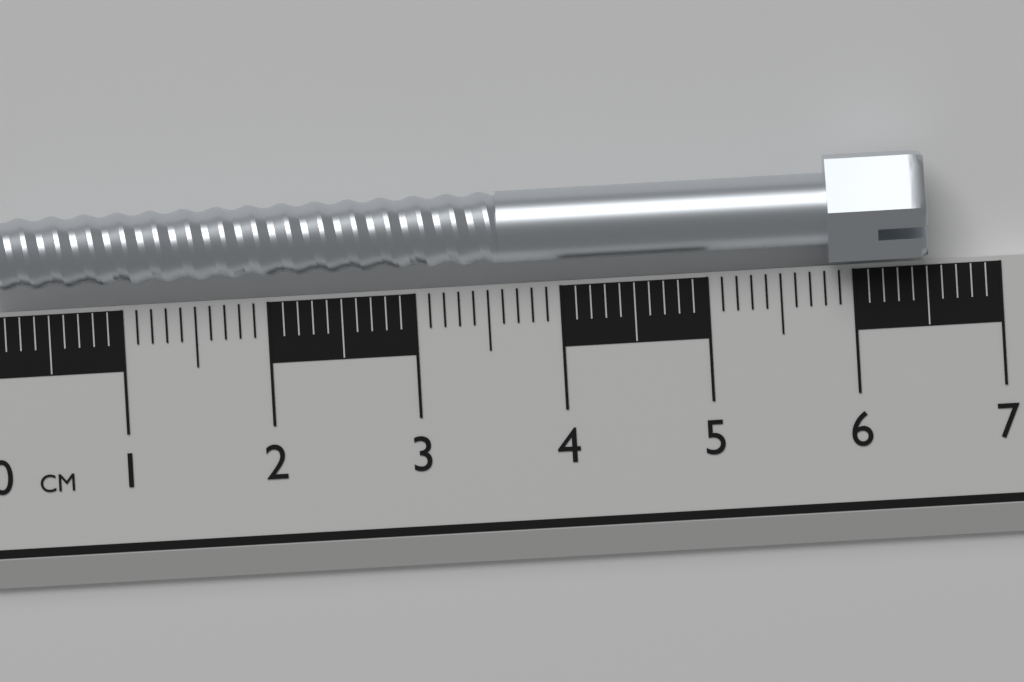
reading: 6.5 cm
